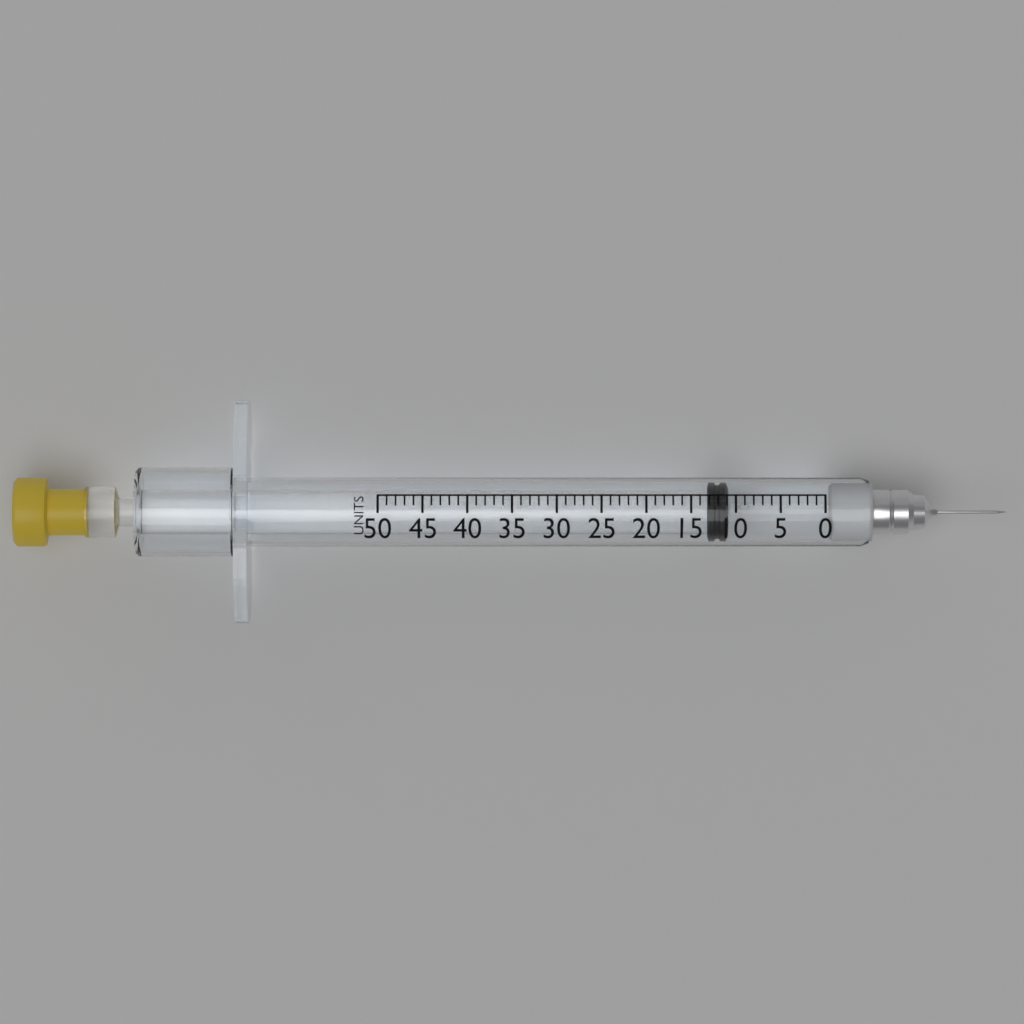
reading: 11 units
